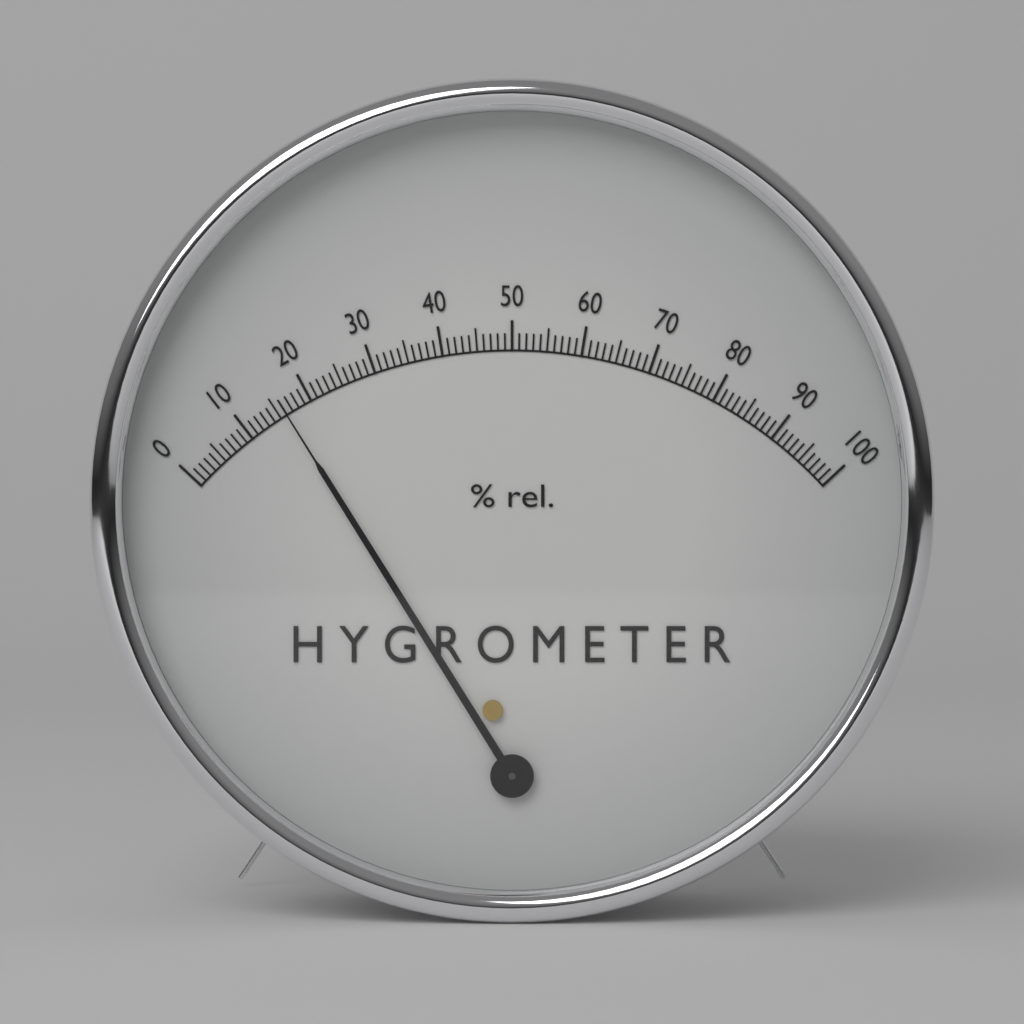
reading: 16 %
